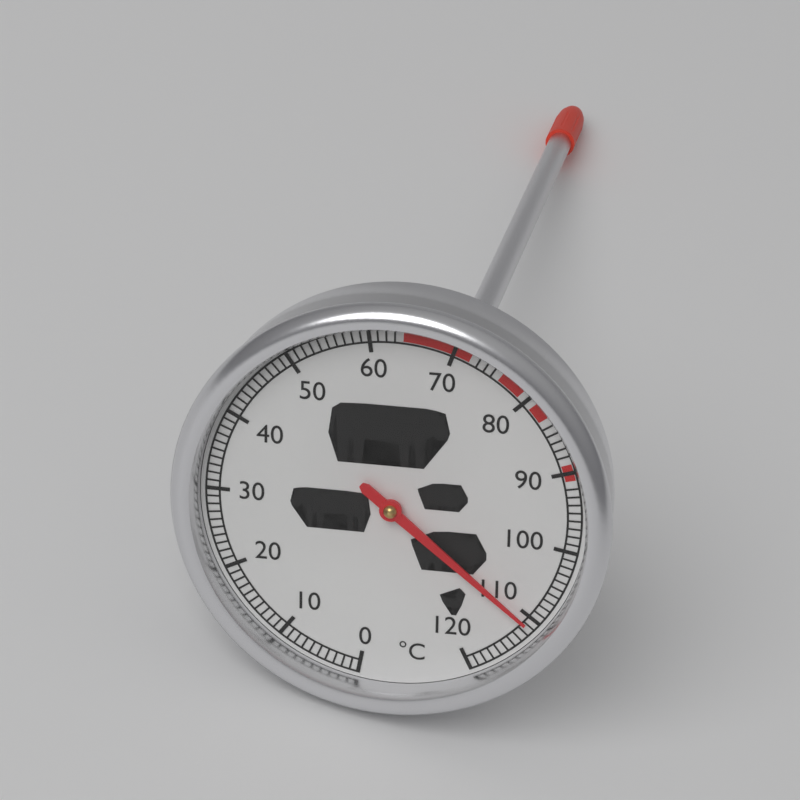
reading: 111 °C
